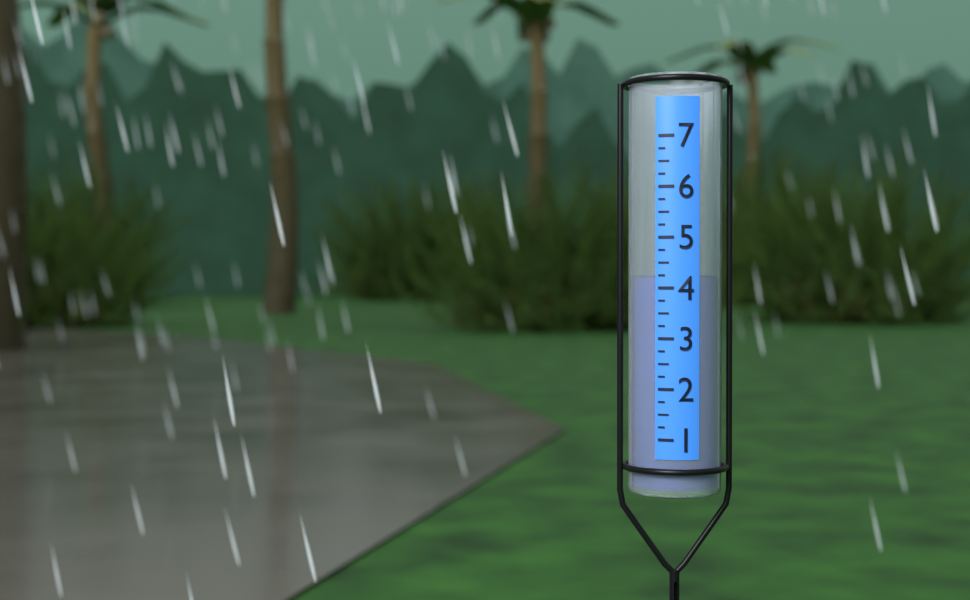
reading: 4.25 (no unit)
